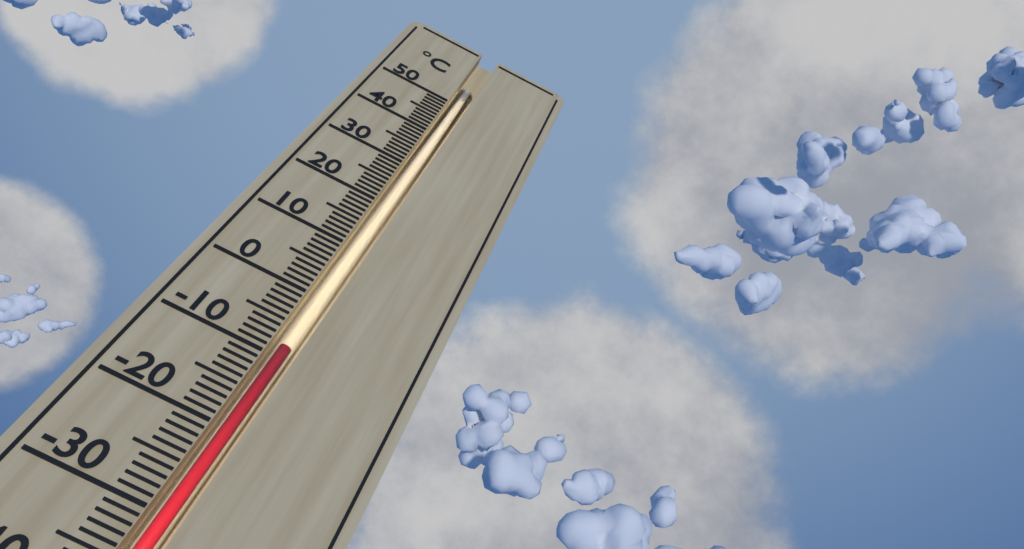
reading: -8 °C
